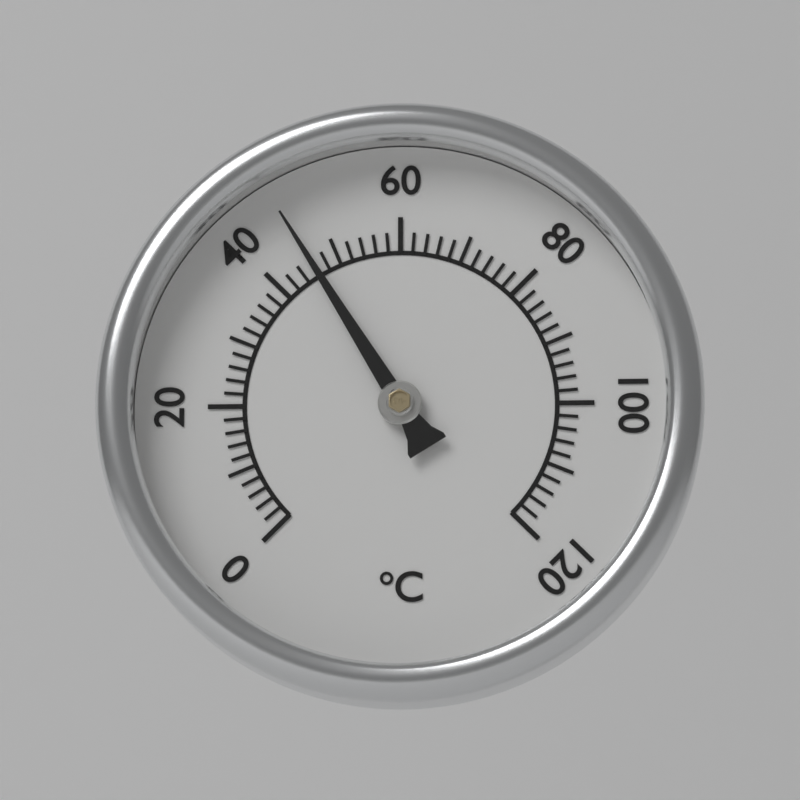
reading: 46 °C
